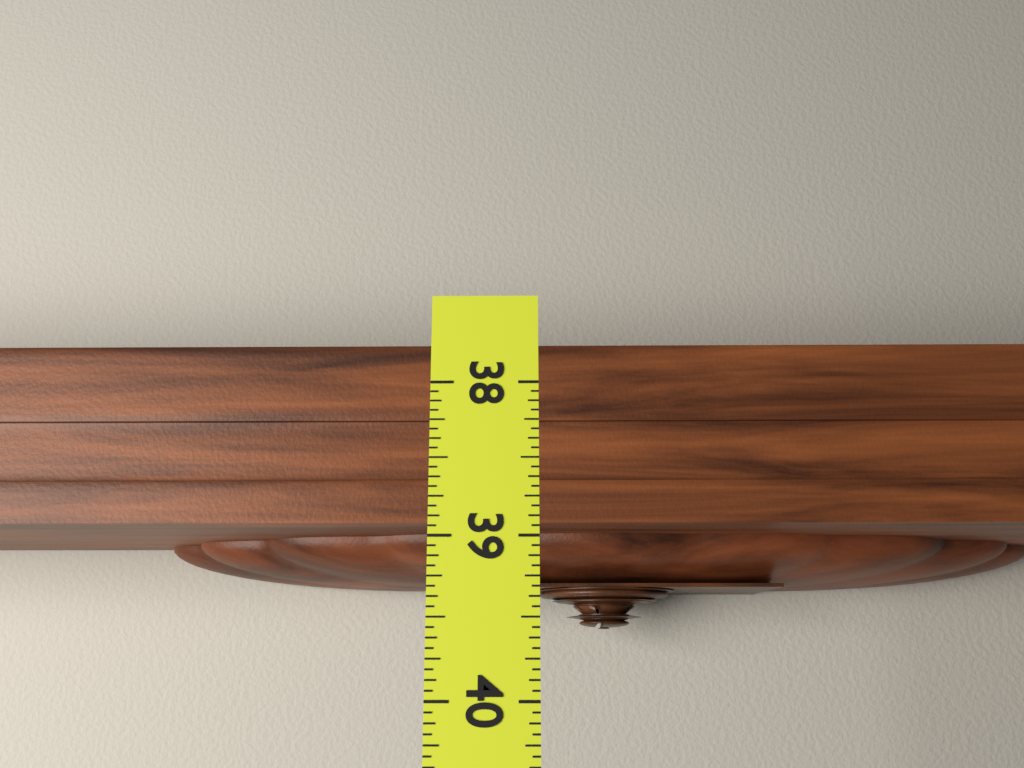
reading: 39.3750 (no unit)
